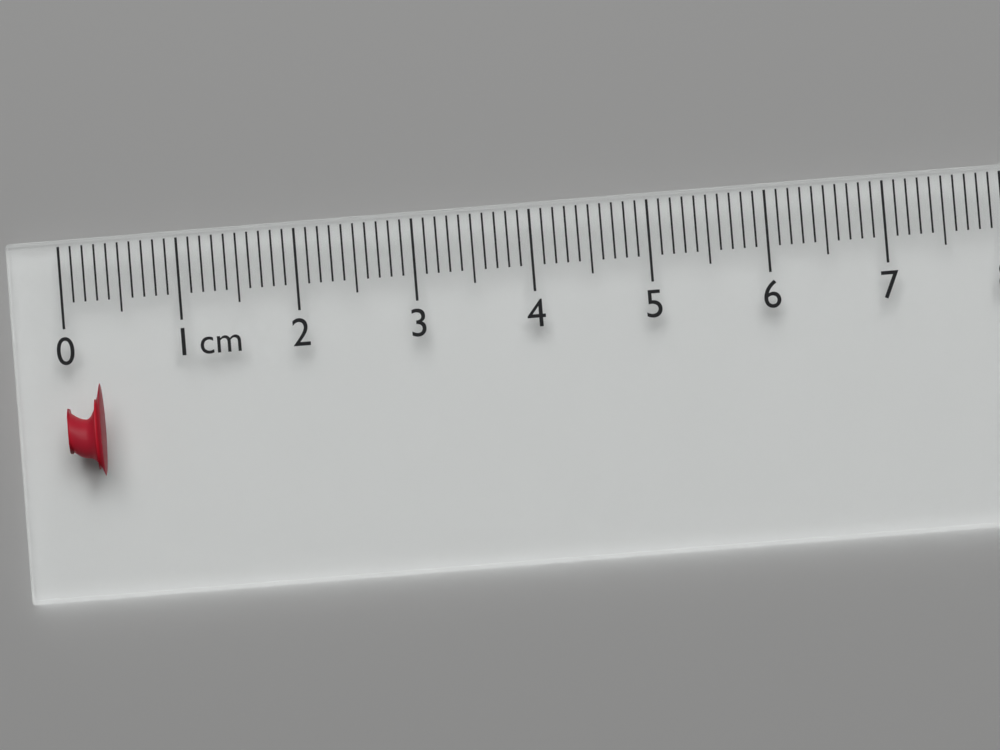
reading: 0.3 cm
